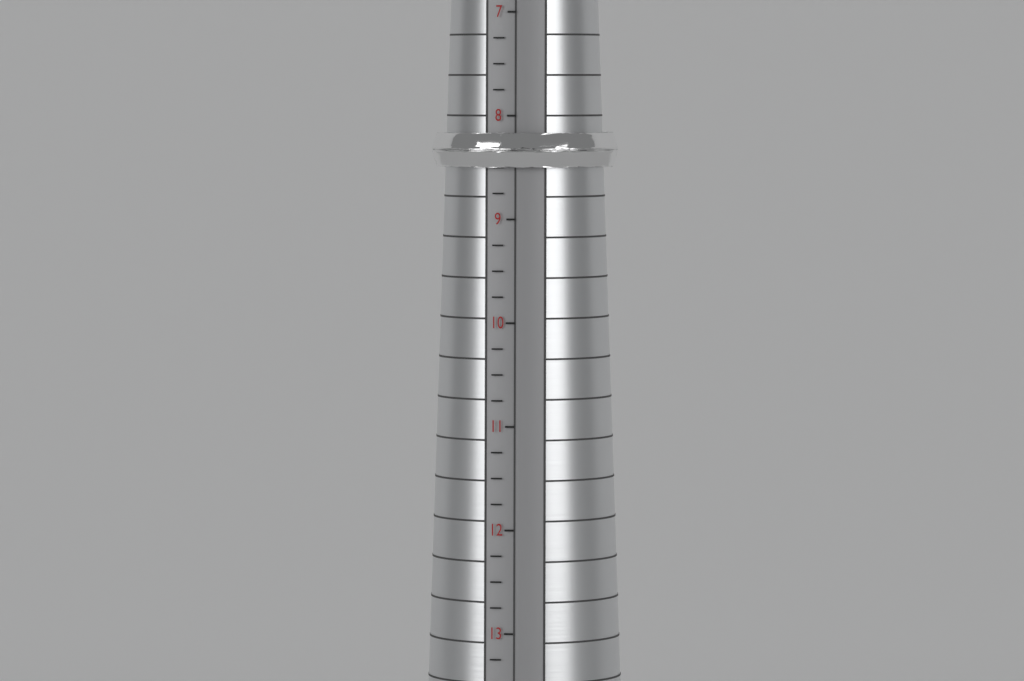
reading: 8.50 (no unit)
